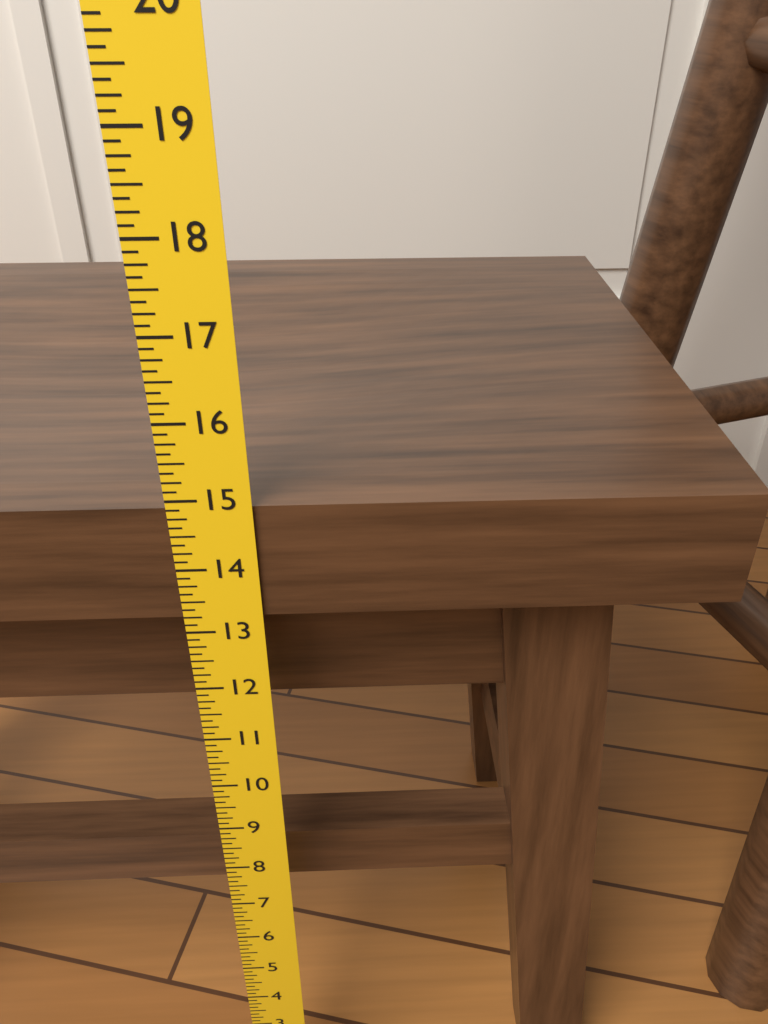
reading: 14.875 in
